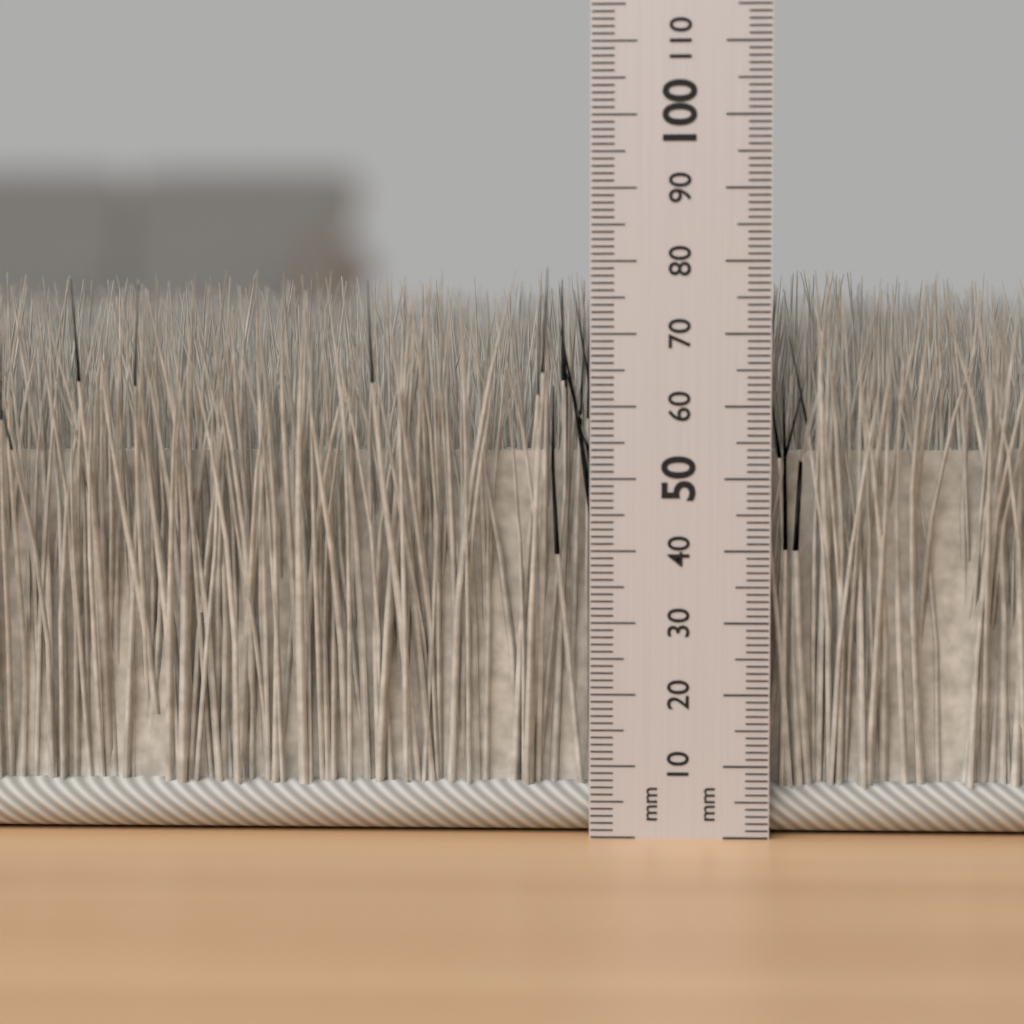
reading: 79 mm
